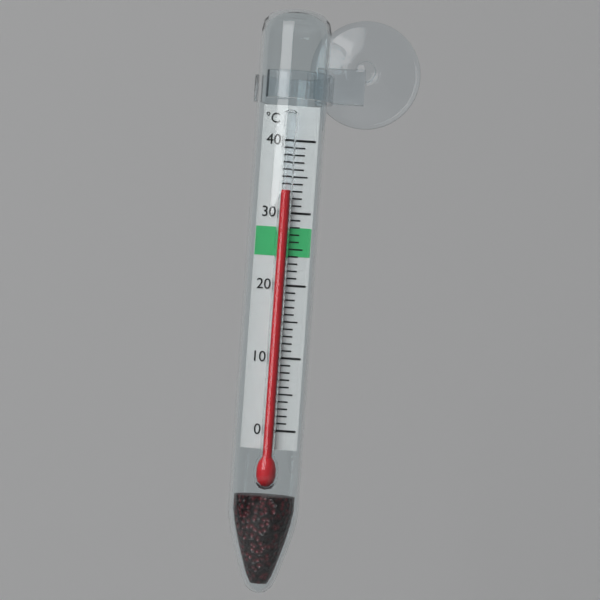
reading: 33 °C
